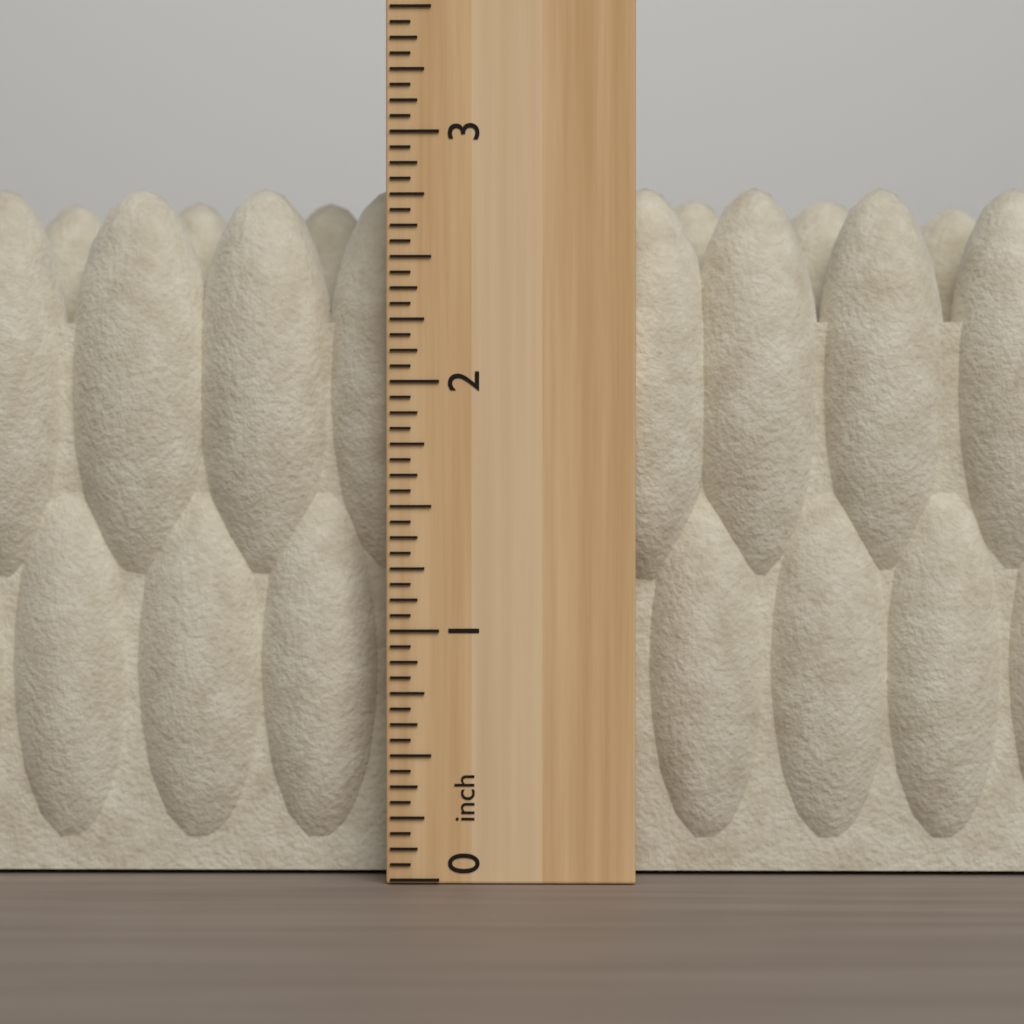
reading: 2.8125 inch
